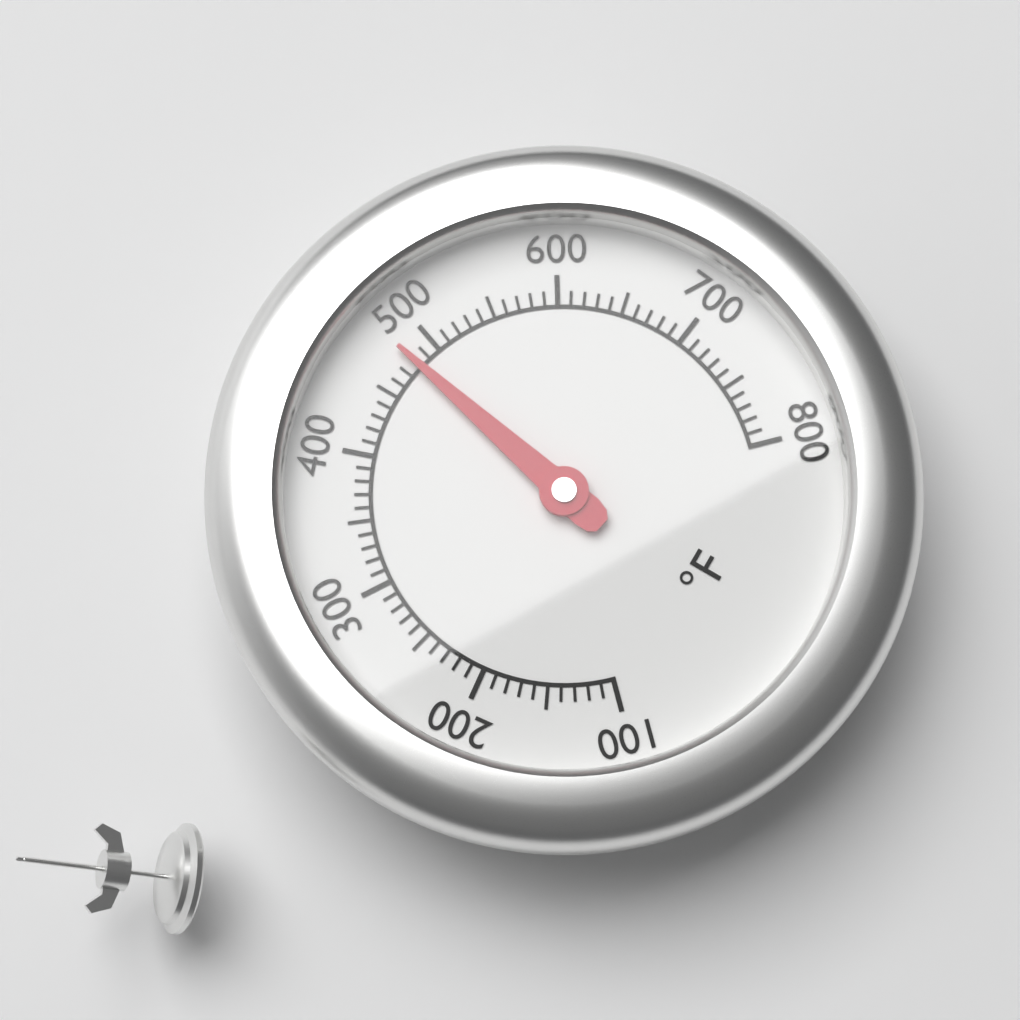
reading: 480 °F
